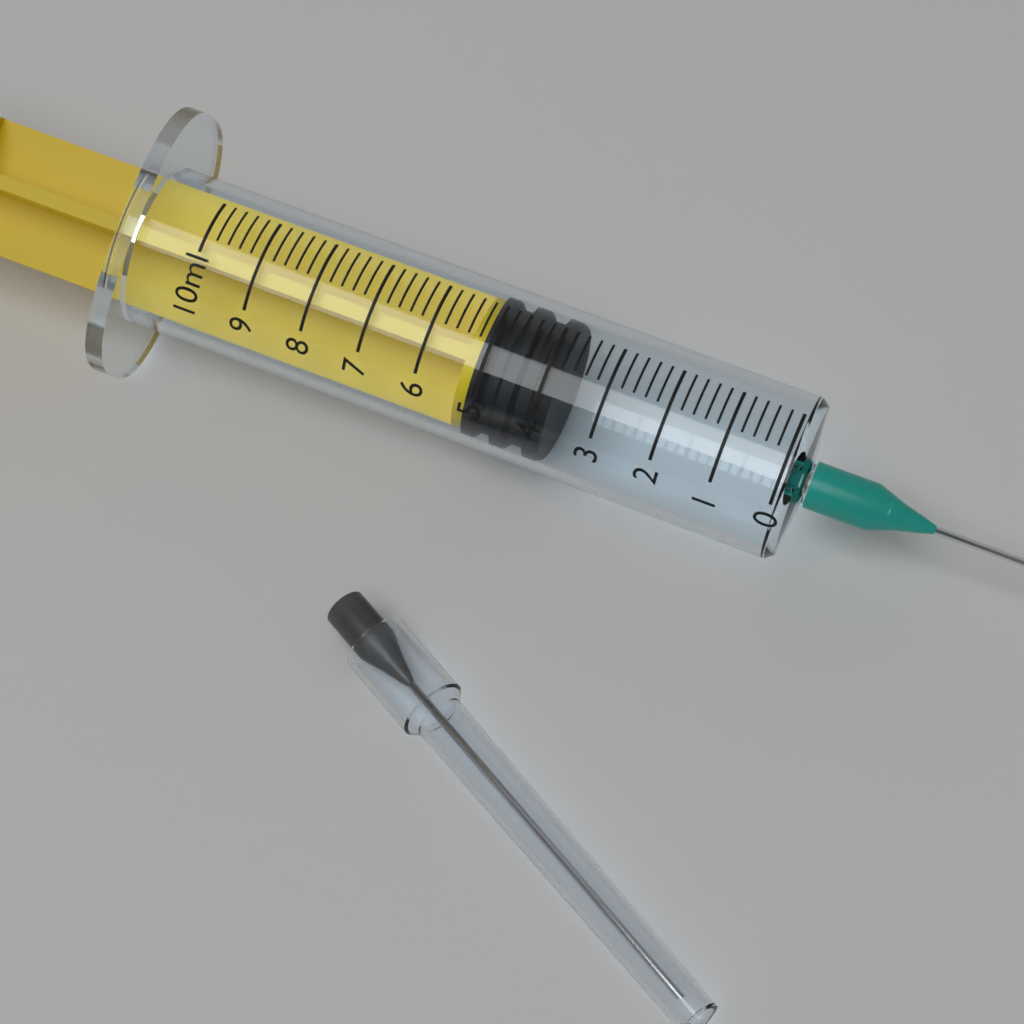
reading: 3.8 ml
